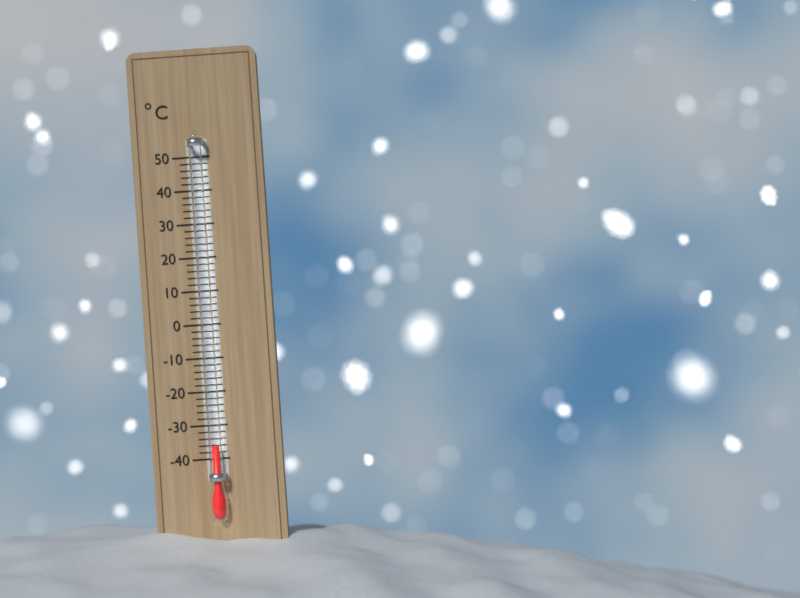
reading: -36 °C
